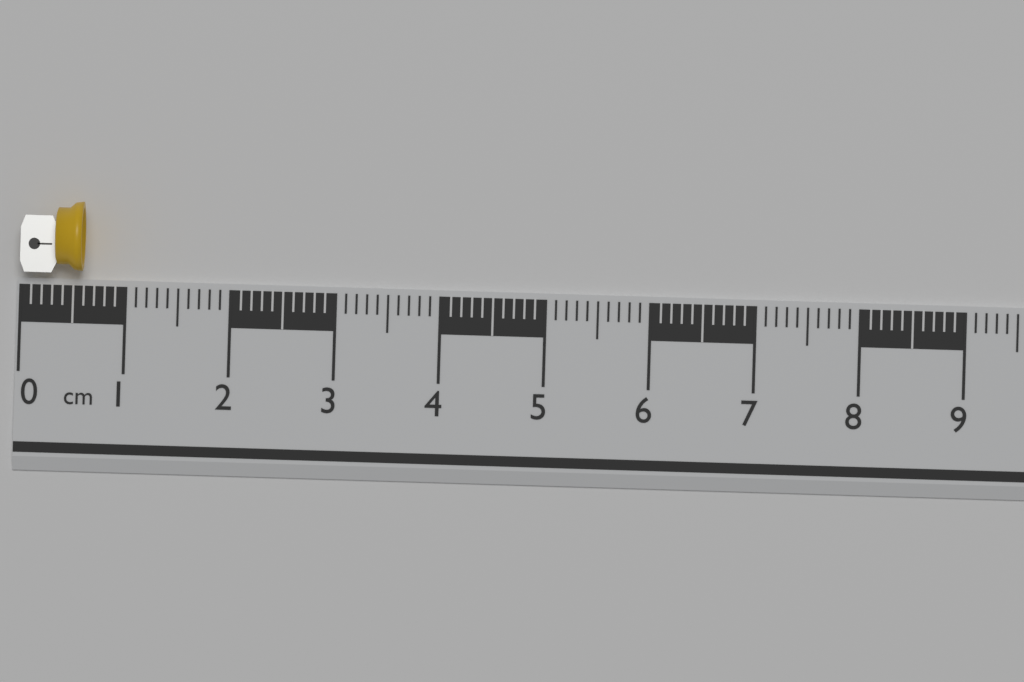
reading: 0.6 cm
